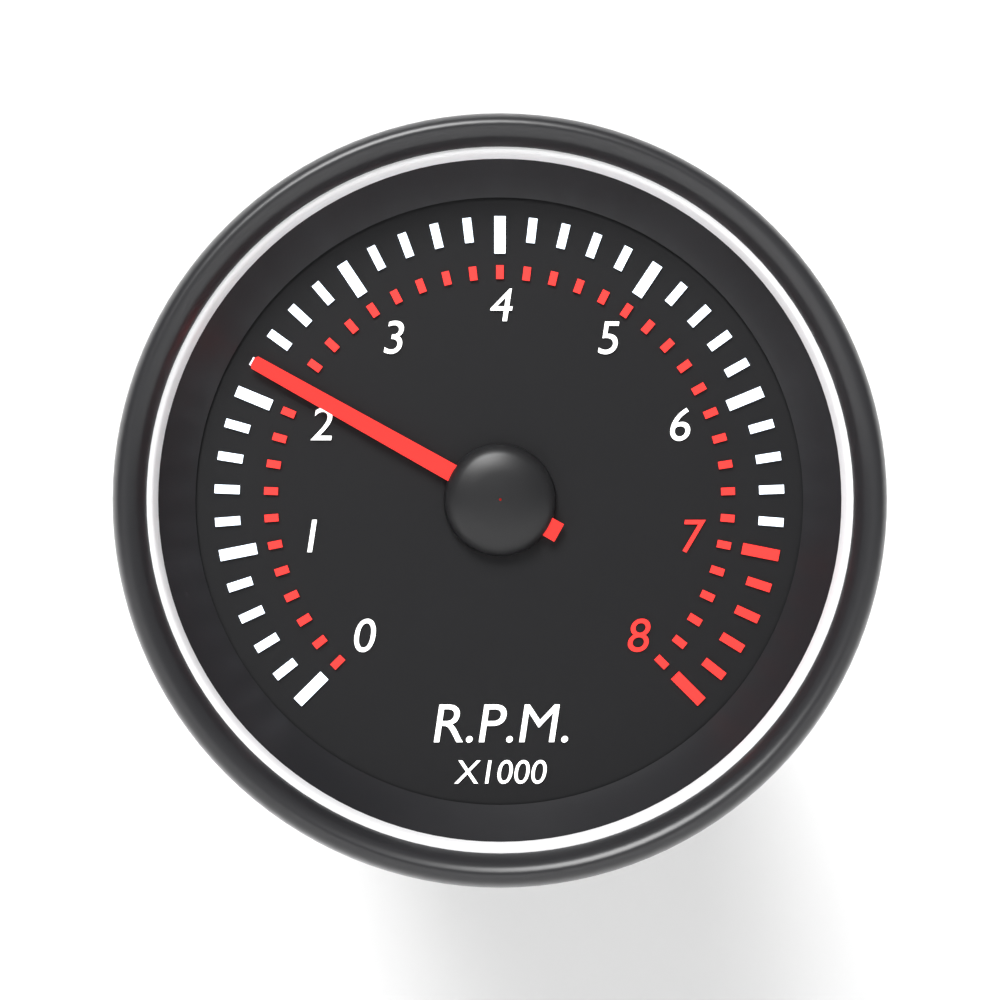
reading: 2.2 x1000 RPM
